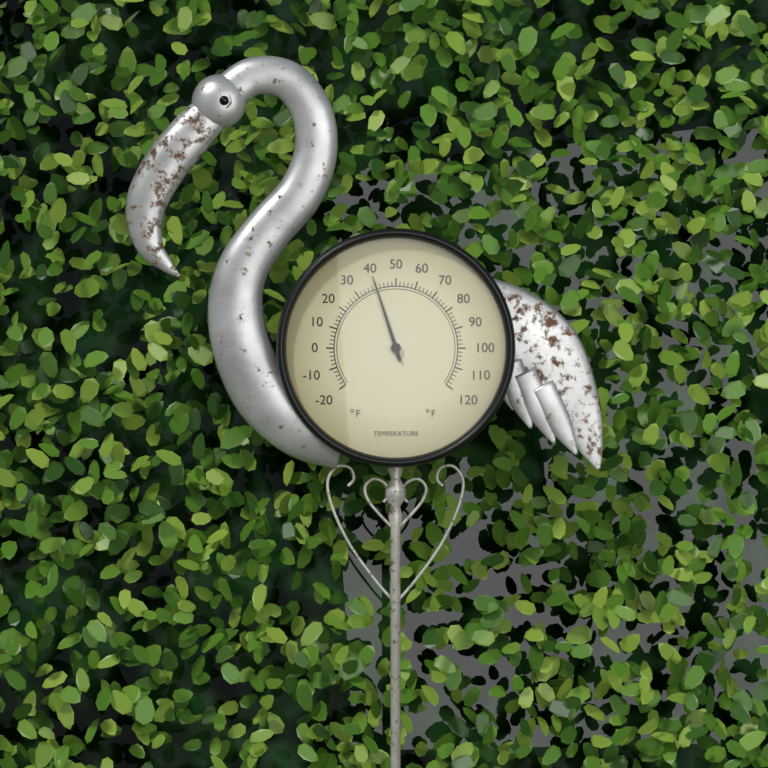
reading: 40 °F
